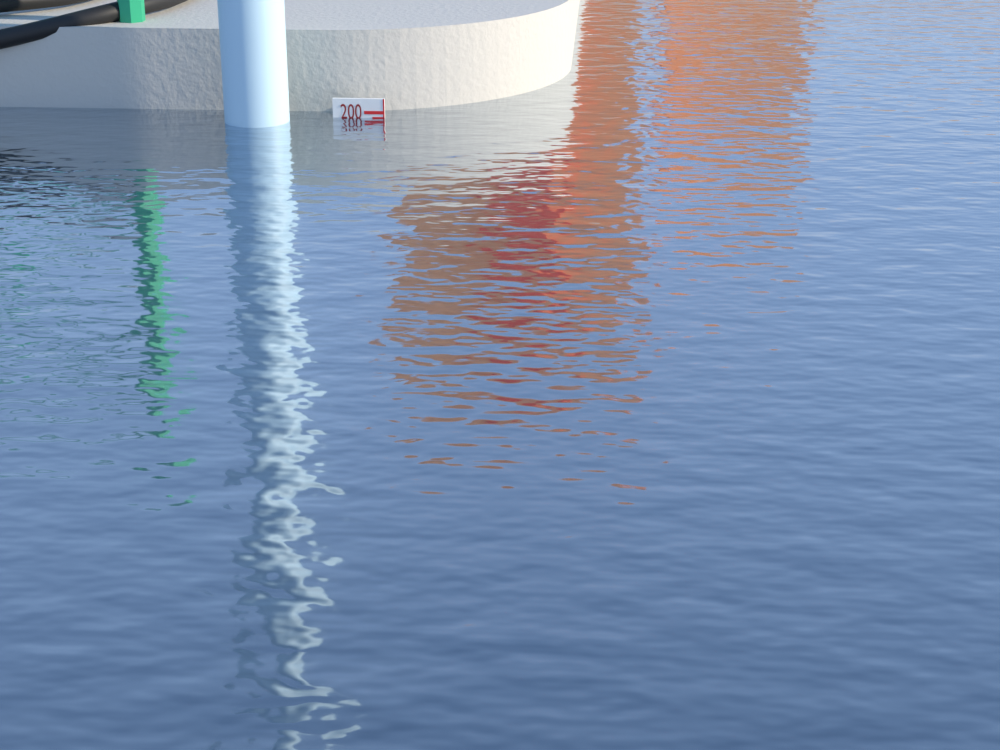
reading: 198 (no unit)
